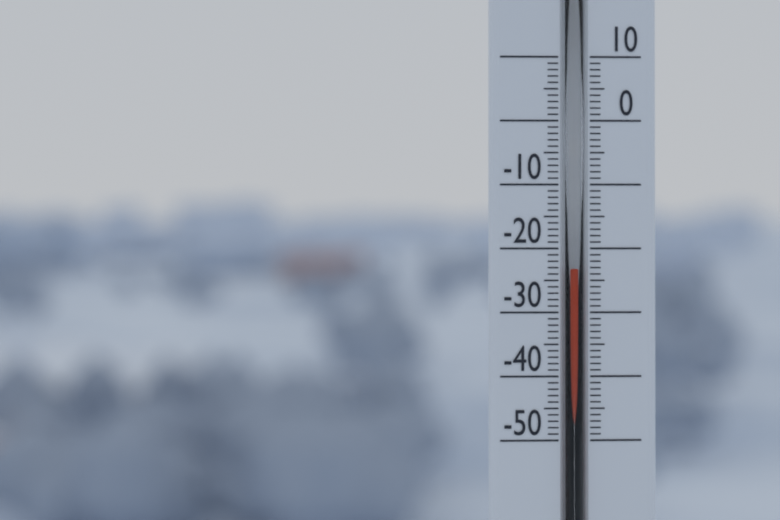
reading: -23 (no unit)
